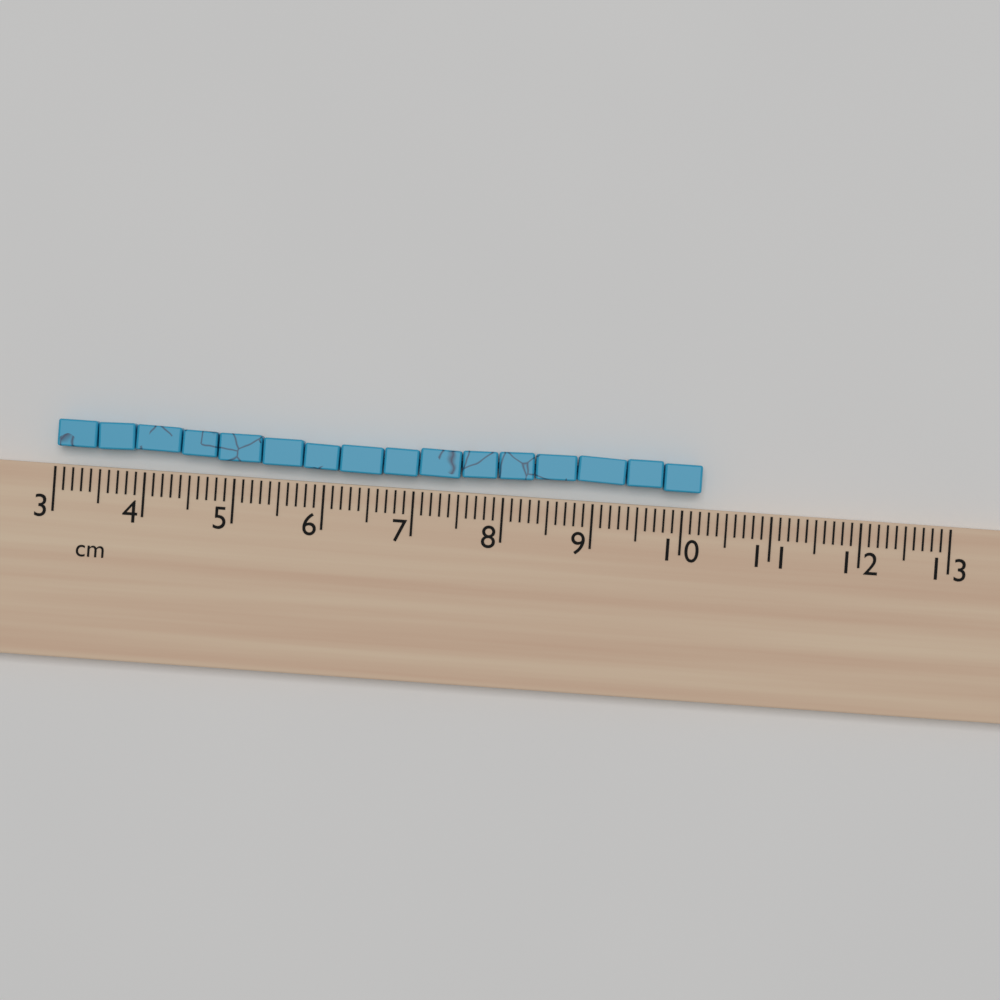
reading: 10.2 cm
